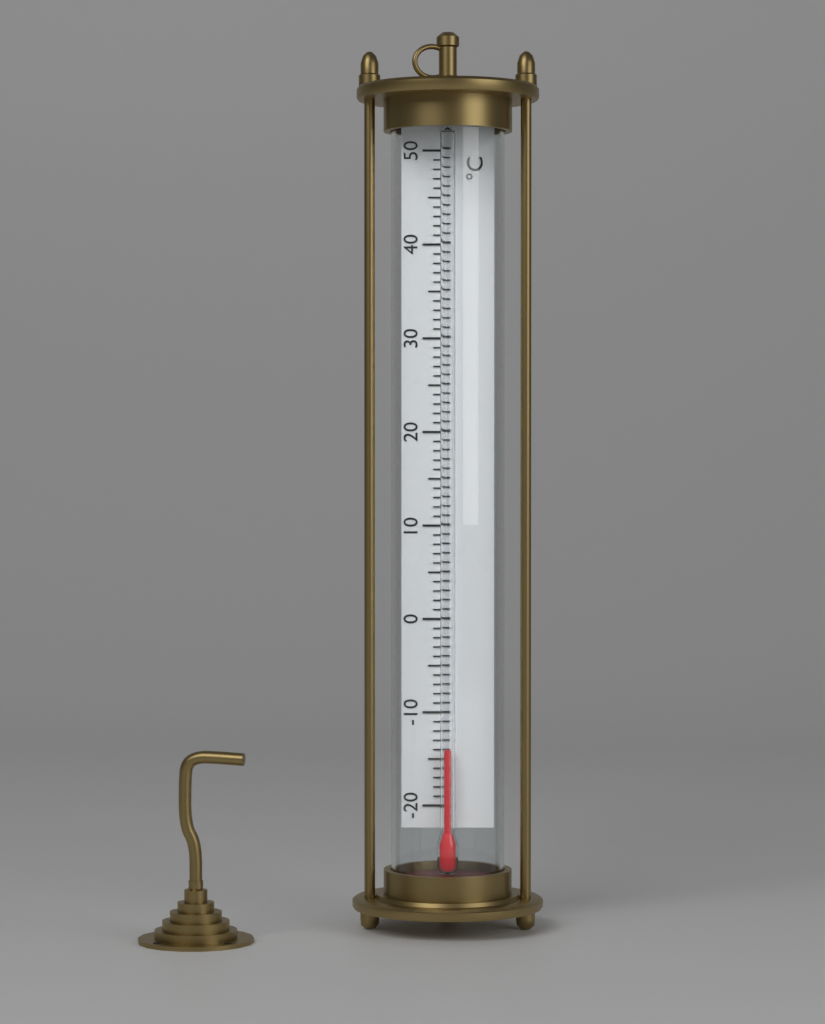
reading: -14 °C
